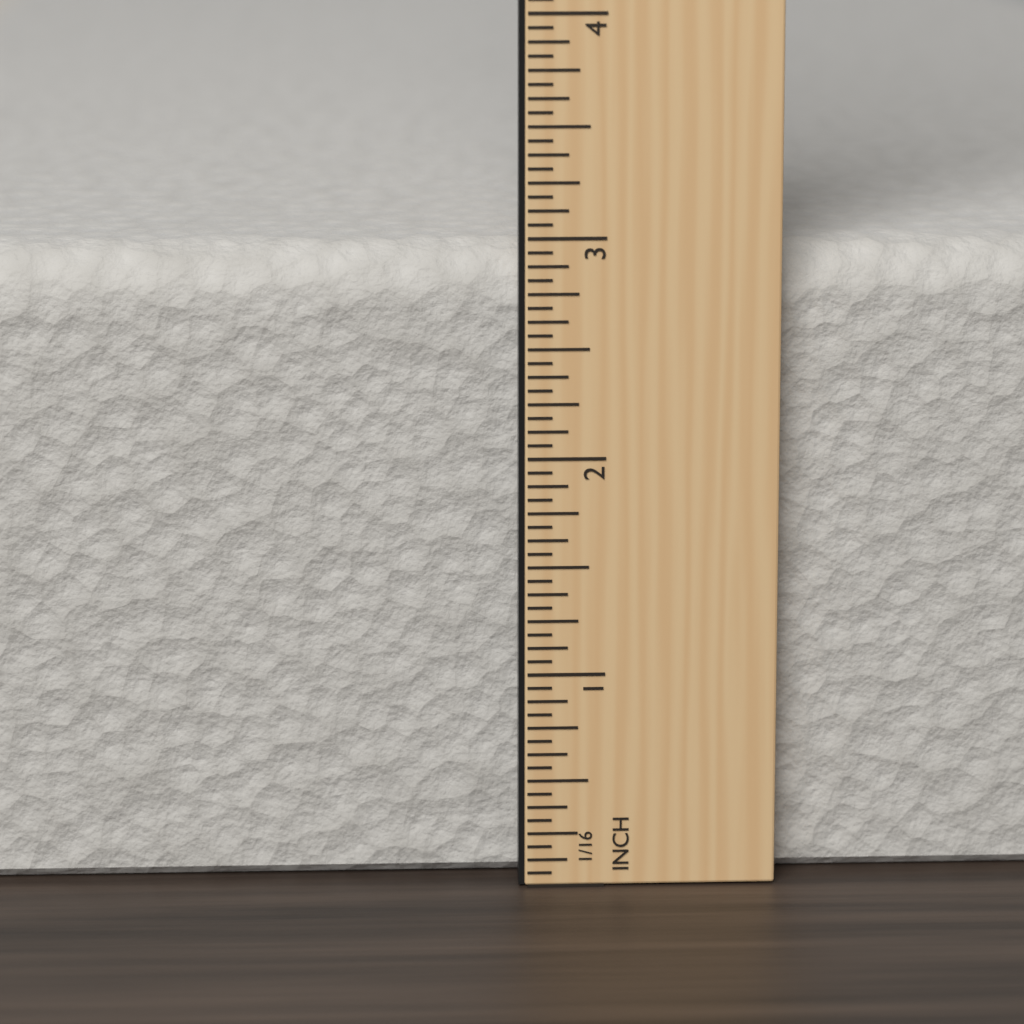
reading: 2.9375 in
